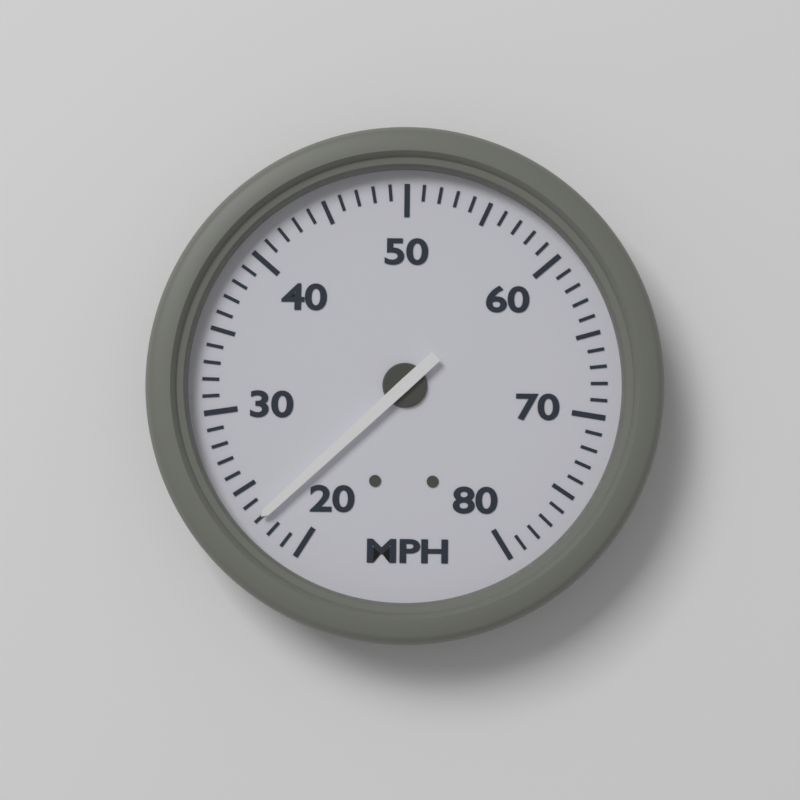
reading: 23 MPH
